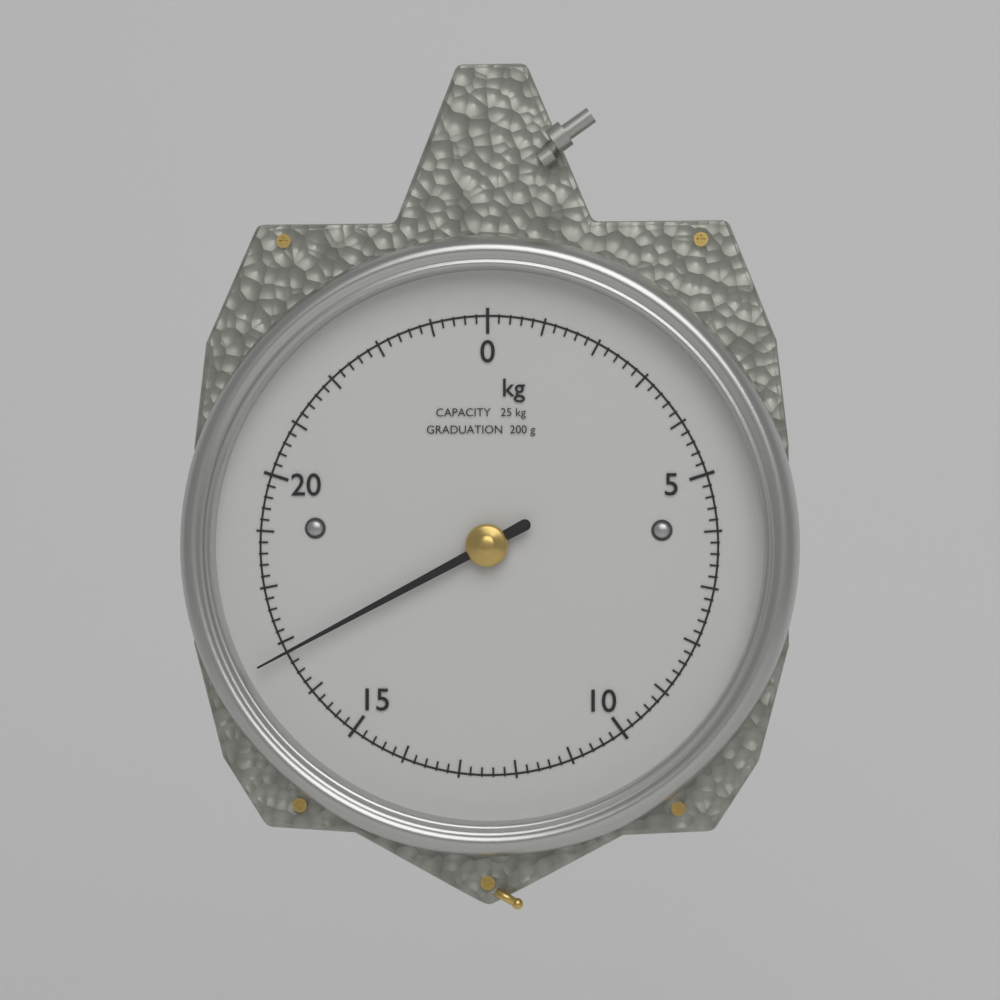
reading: 16.8 kg
